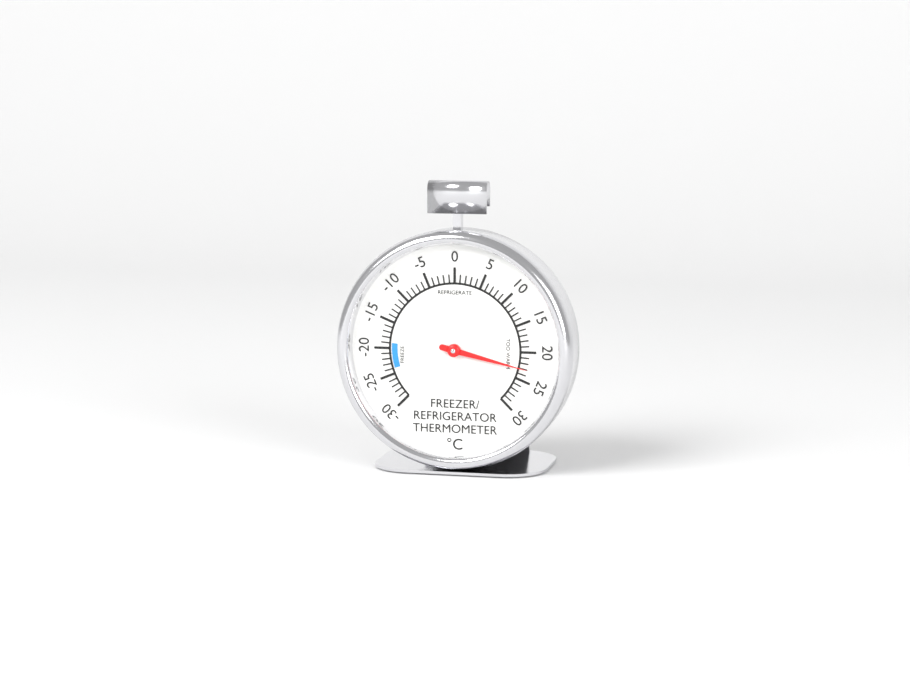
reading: 23 °C
